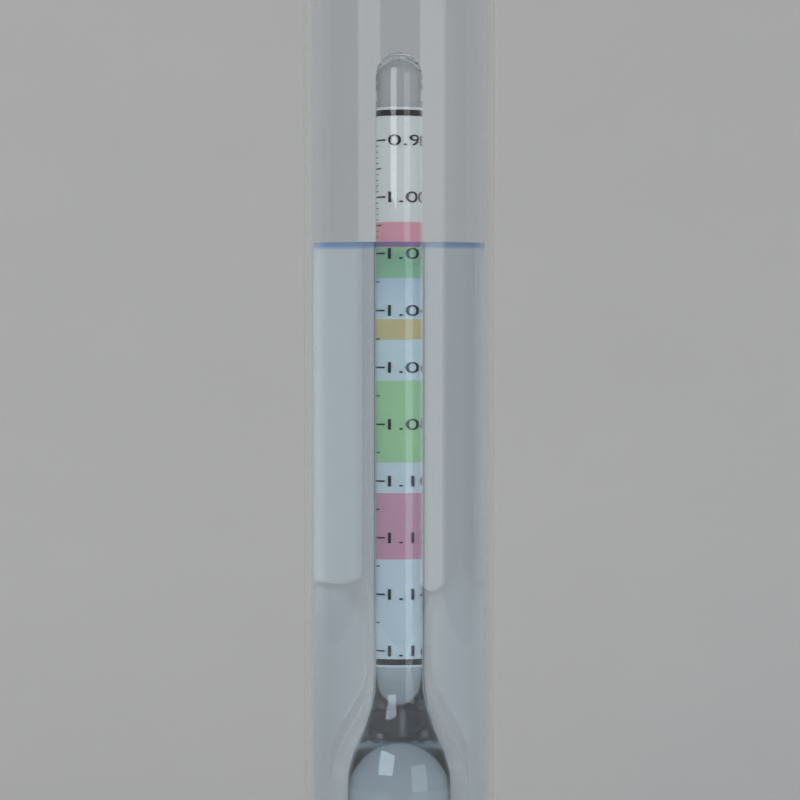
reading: 1.016 (no unit)
